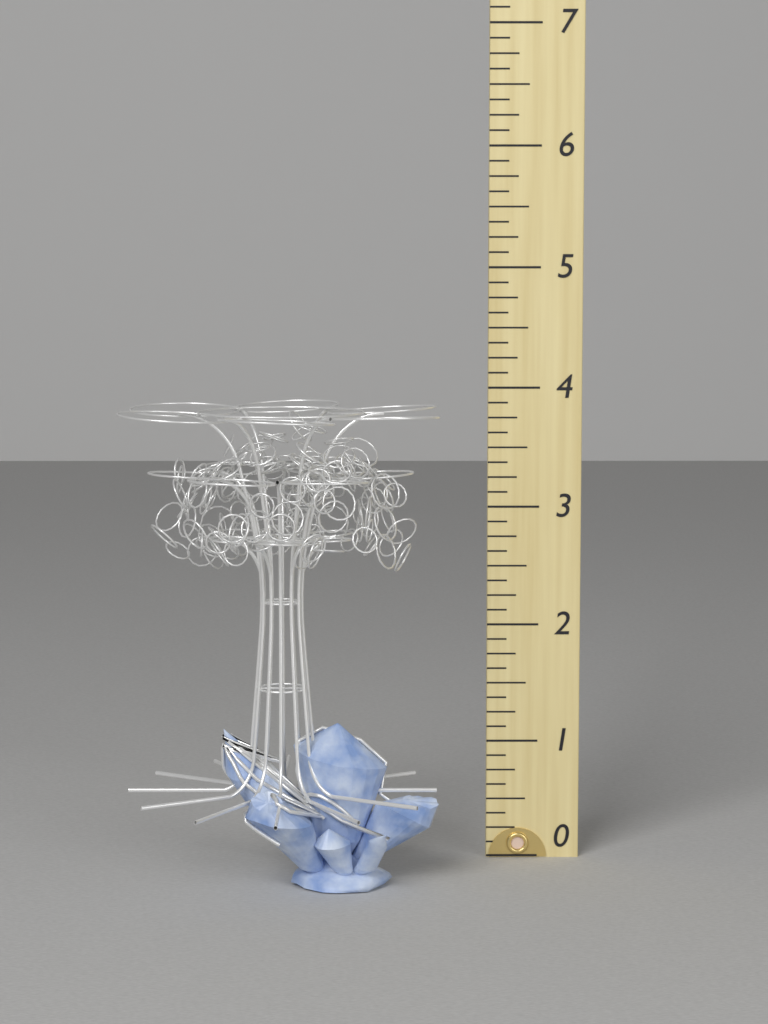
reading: 3.875 (no unit)
